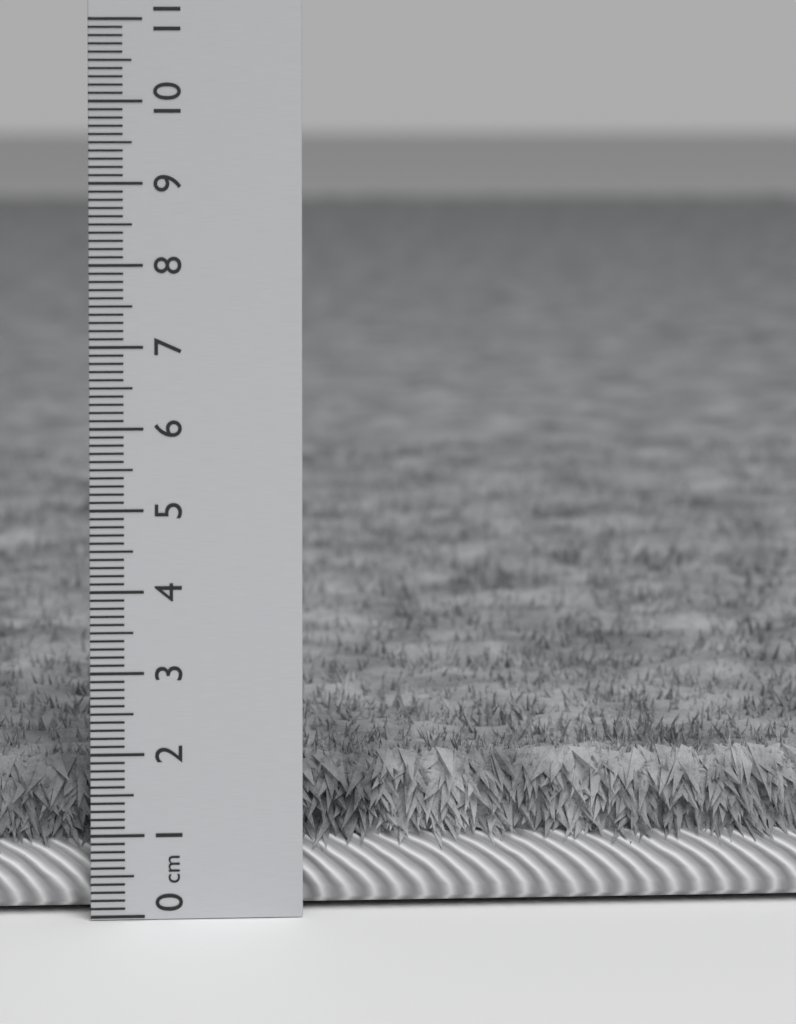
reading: 1.9 cm
